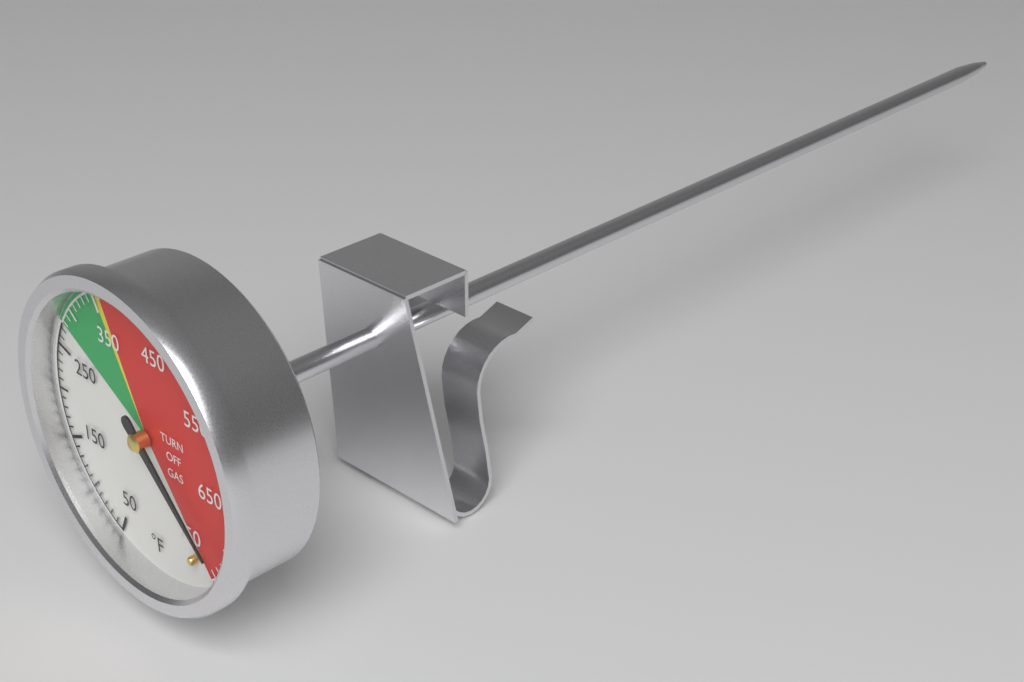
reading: 730 °F
